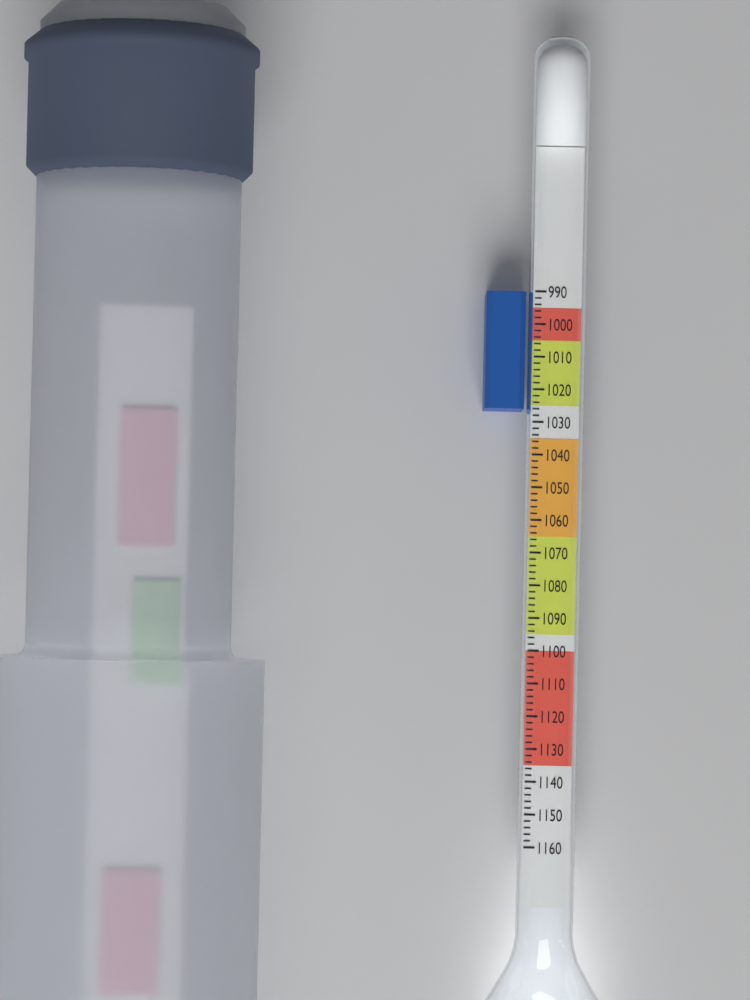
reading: 1026 (no unit)
